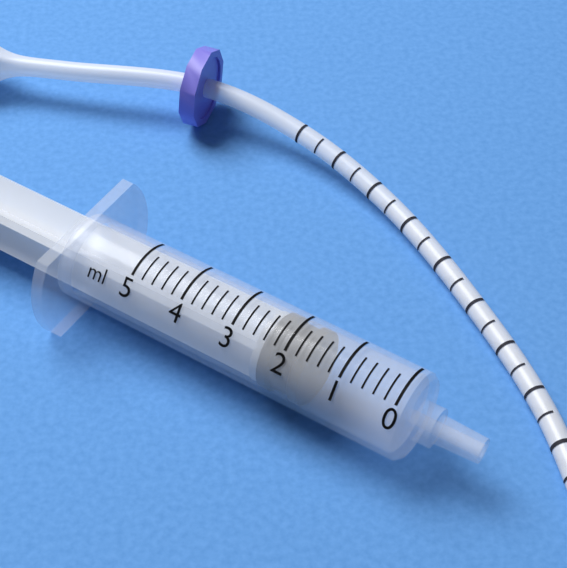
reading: 1.6 ml
